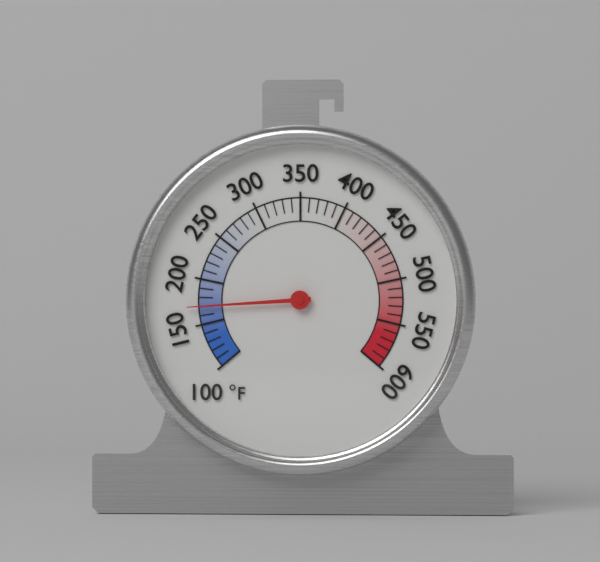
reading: 170 °F
